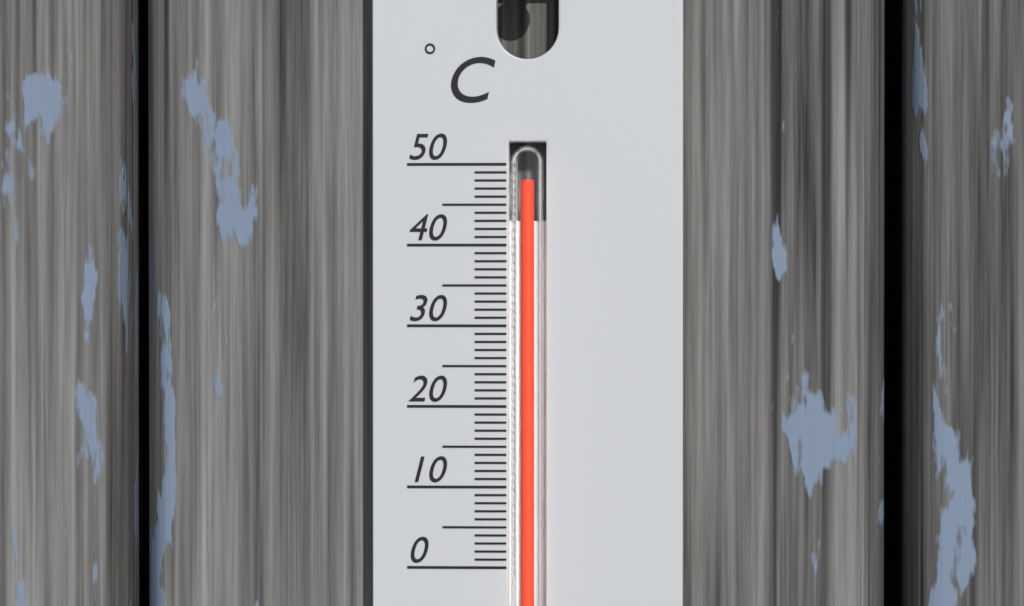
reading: 48 °C
